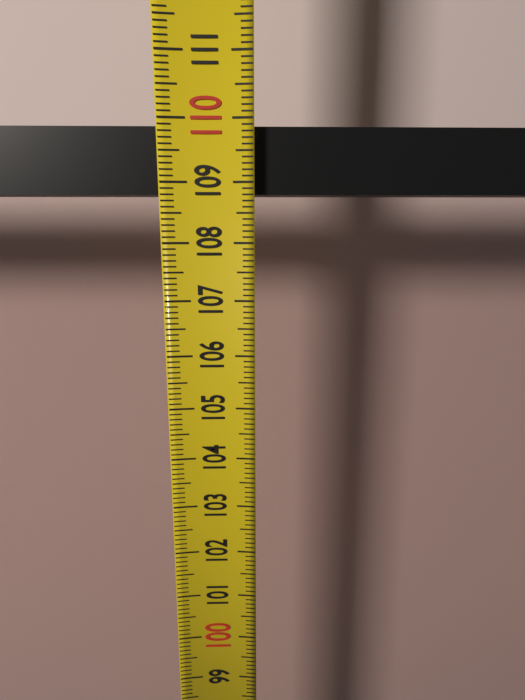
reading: 109.9 (no unit)
